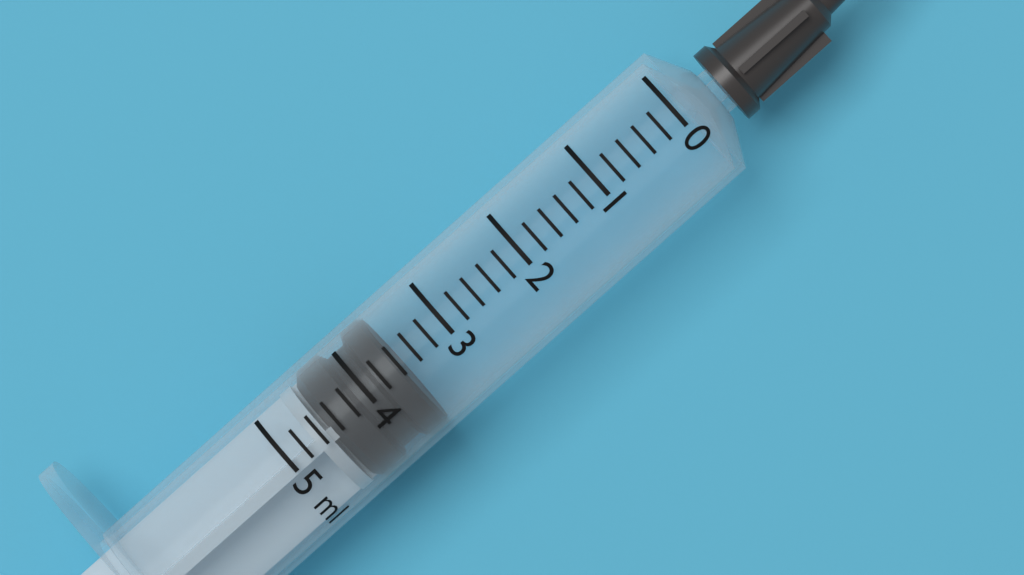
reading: 3.6 ml
